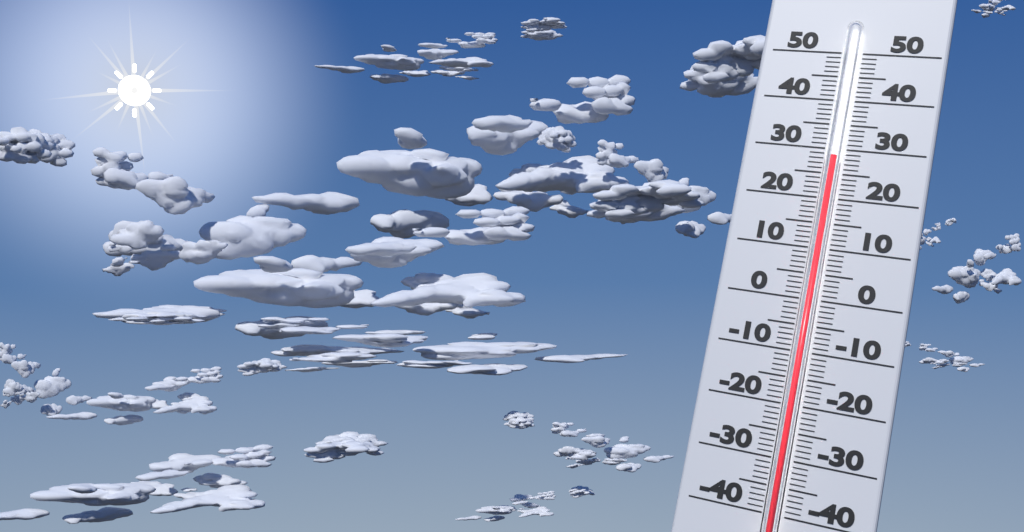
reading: 28 (no unit)
